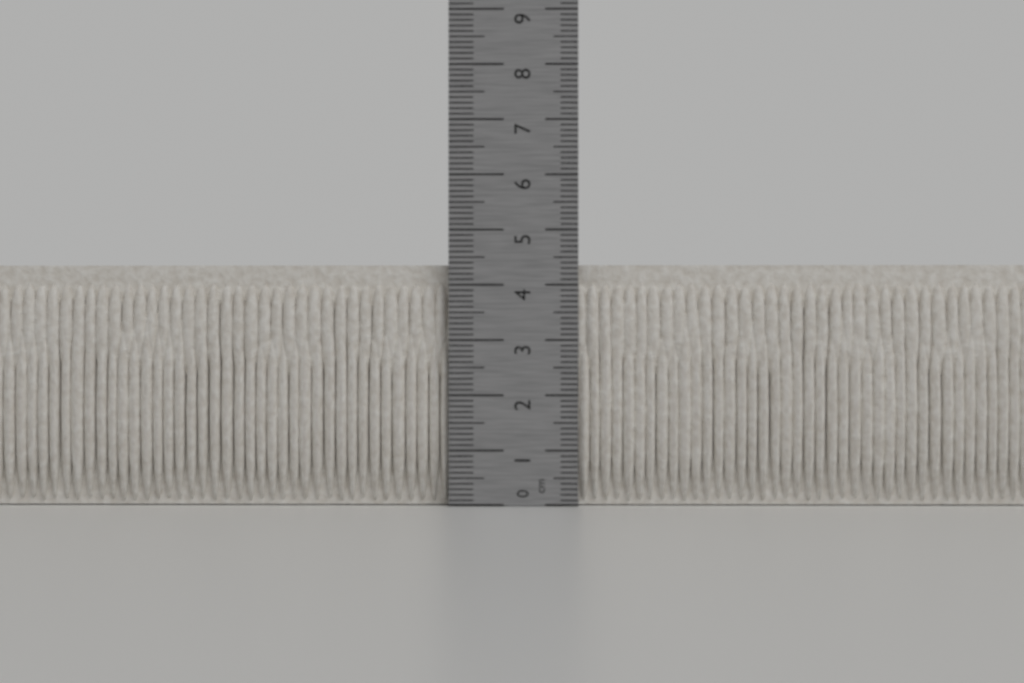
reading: 4.4 cm
